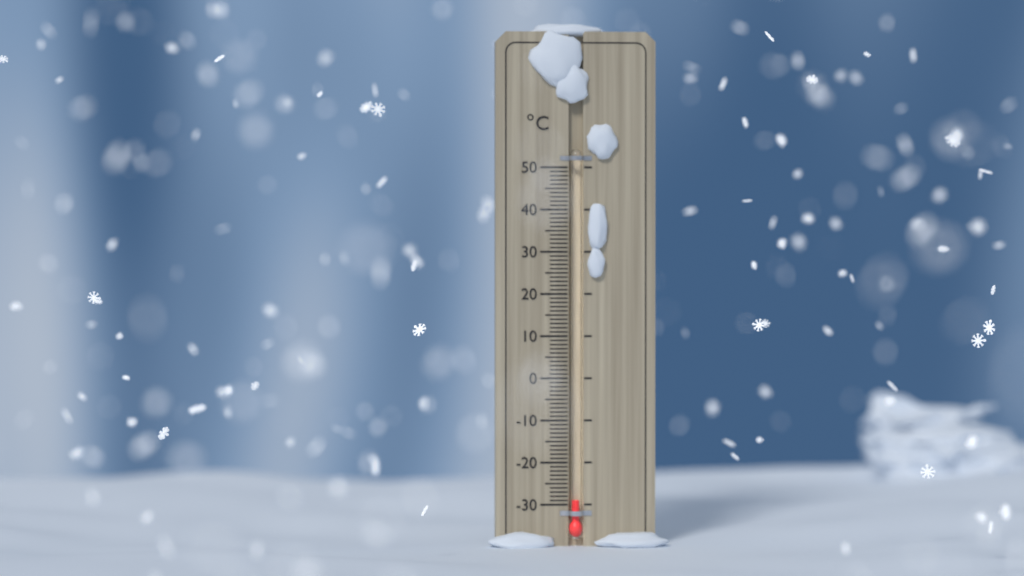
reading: -29 °C
